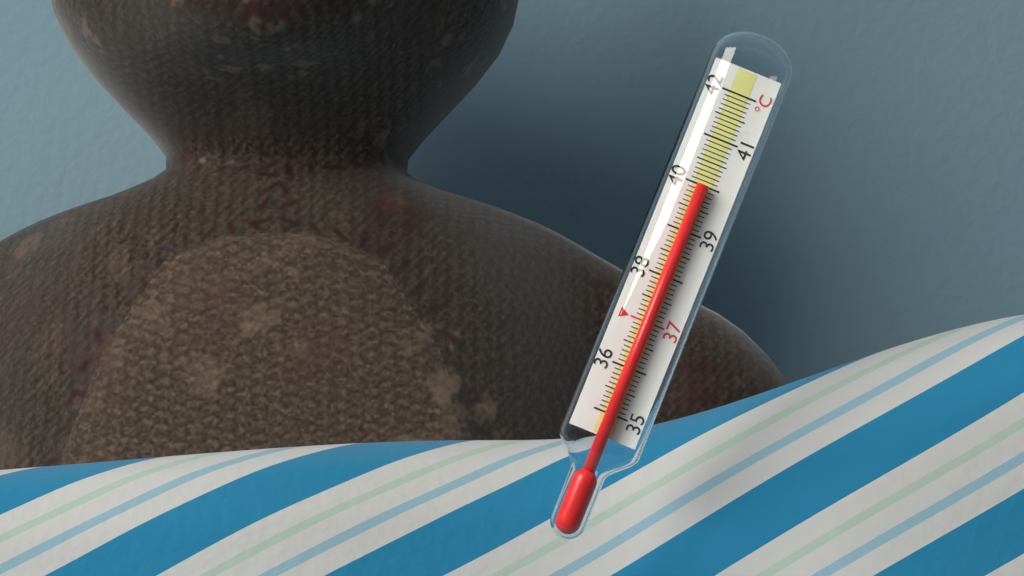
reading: 40.0 °C
